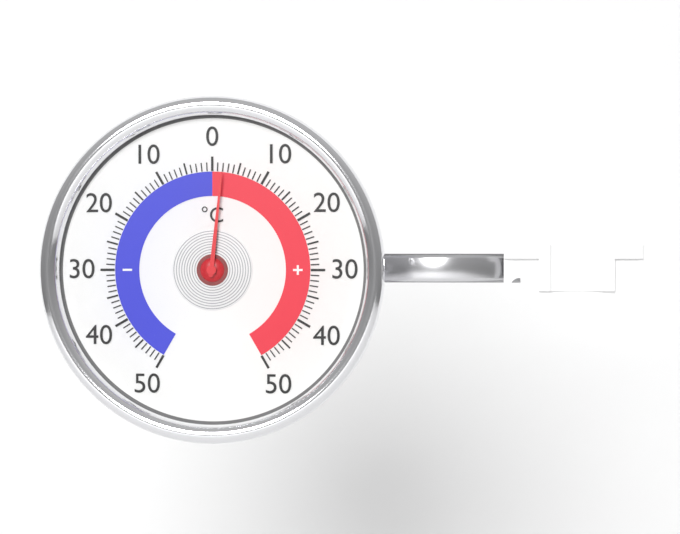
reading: 2 °C
